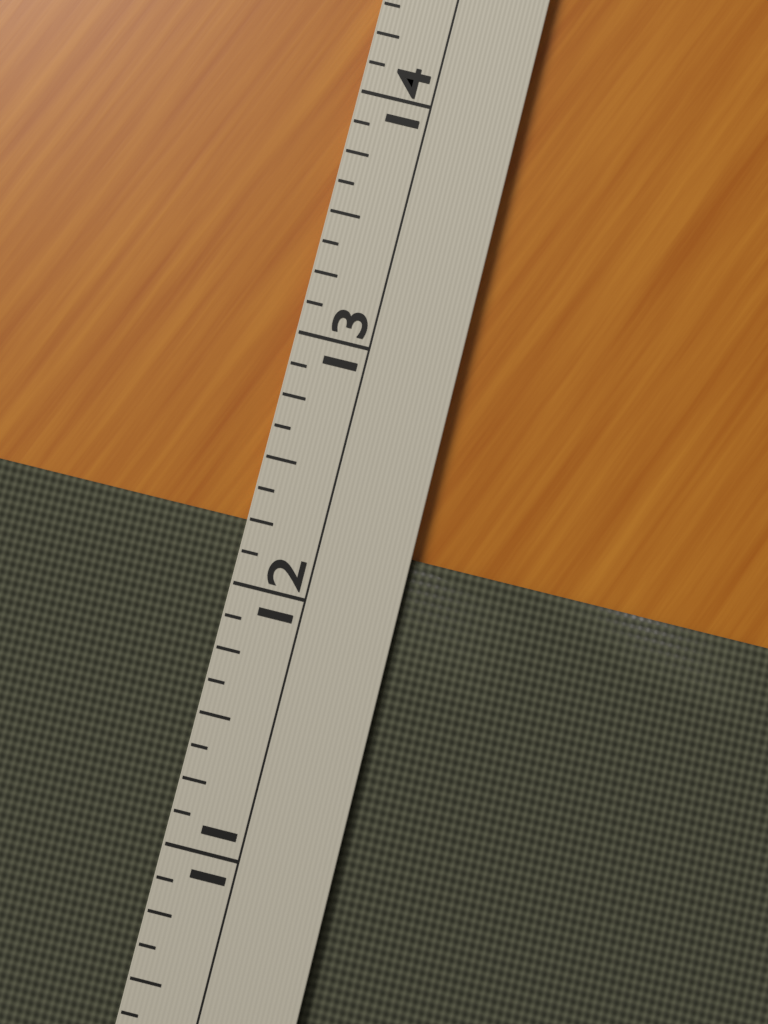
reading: 12.250 (no unit)
